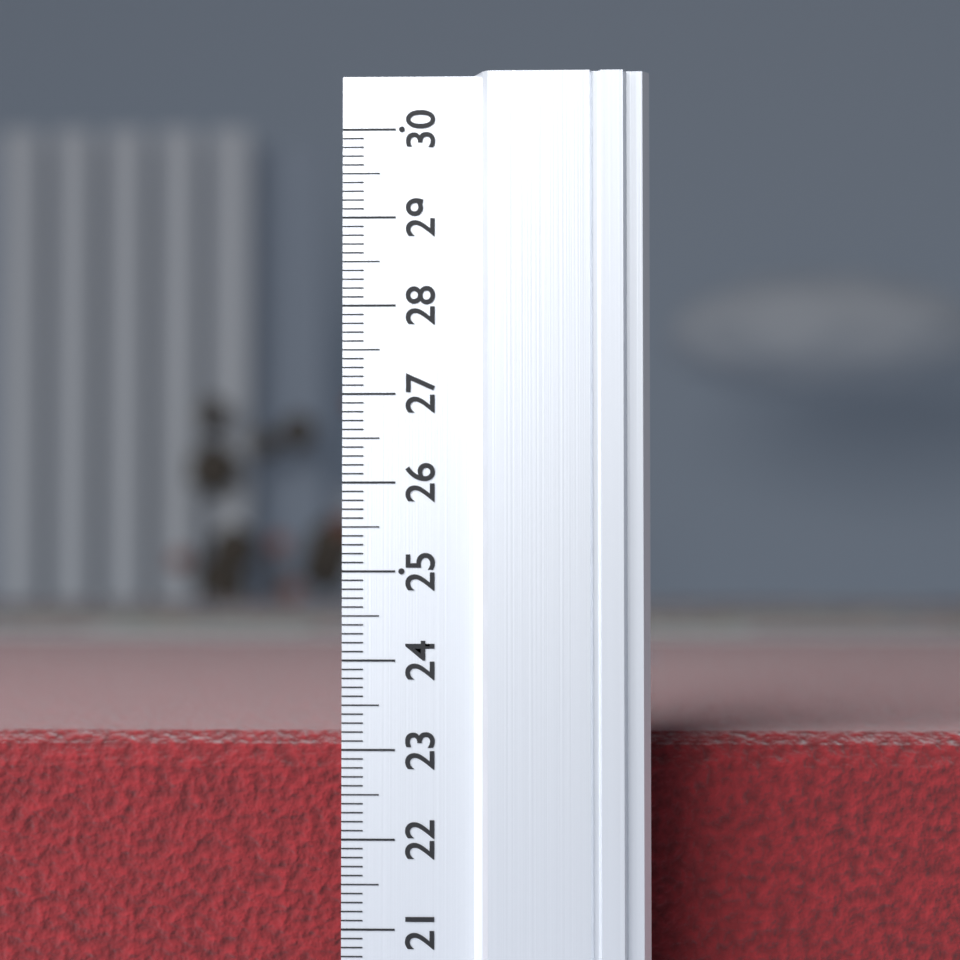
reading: 23.1 (no unit)
